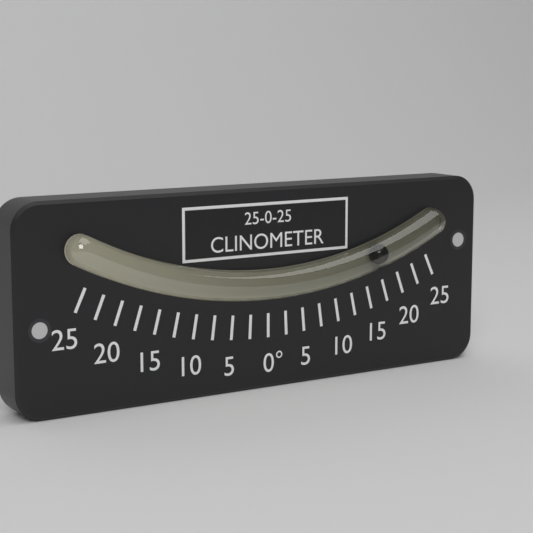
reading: 17.5 °
